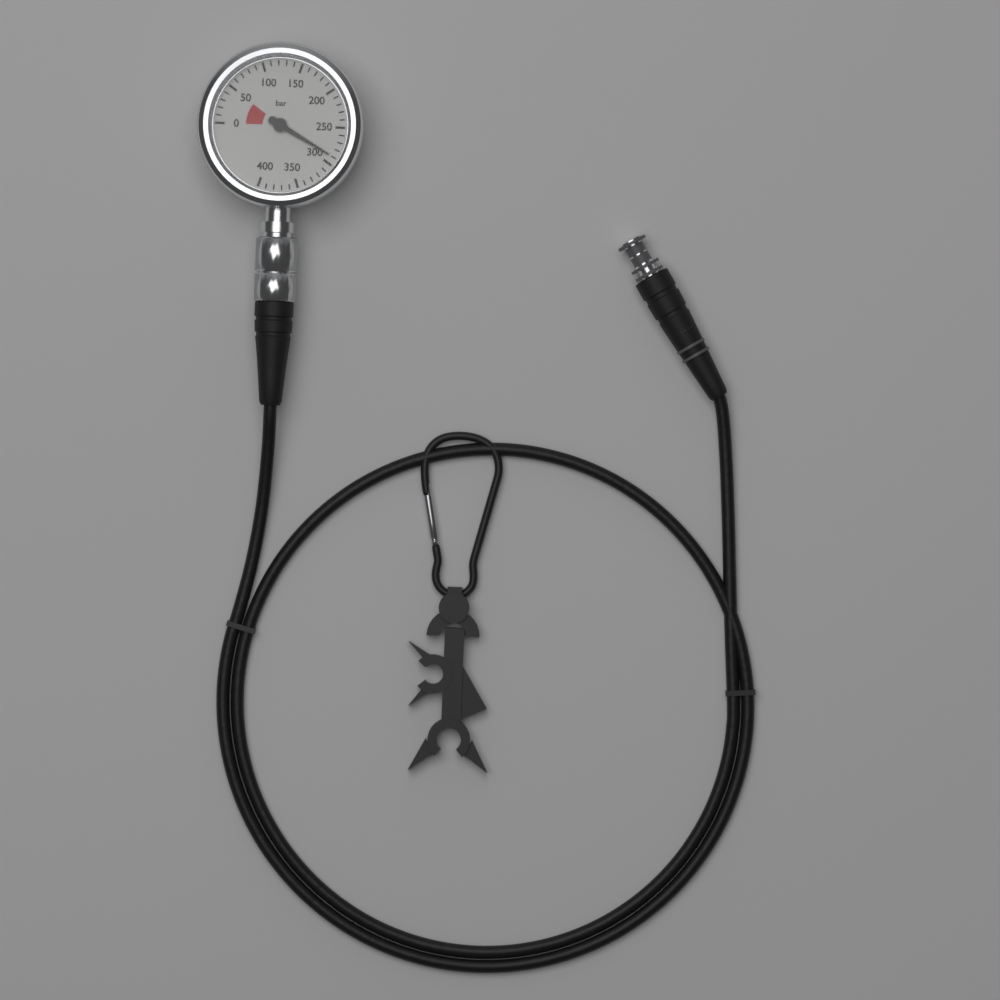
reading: 290 bar
